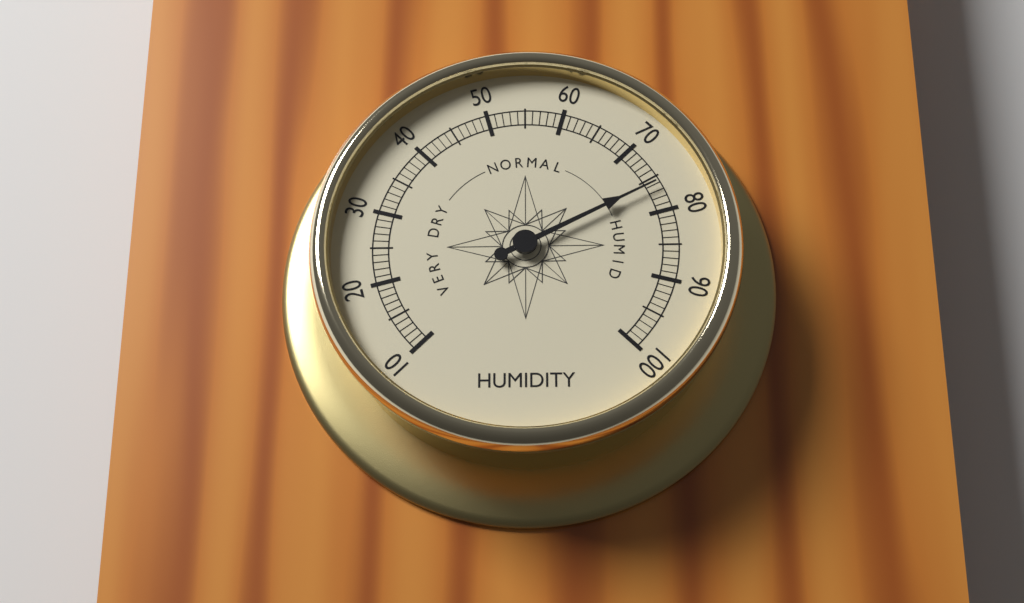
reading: 76 (no unit)
